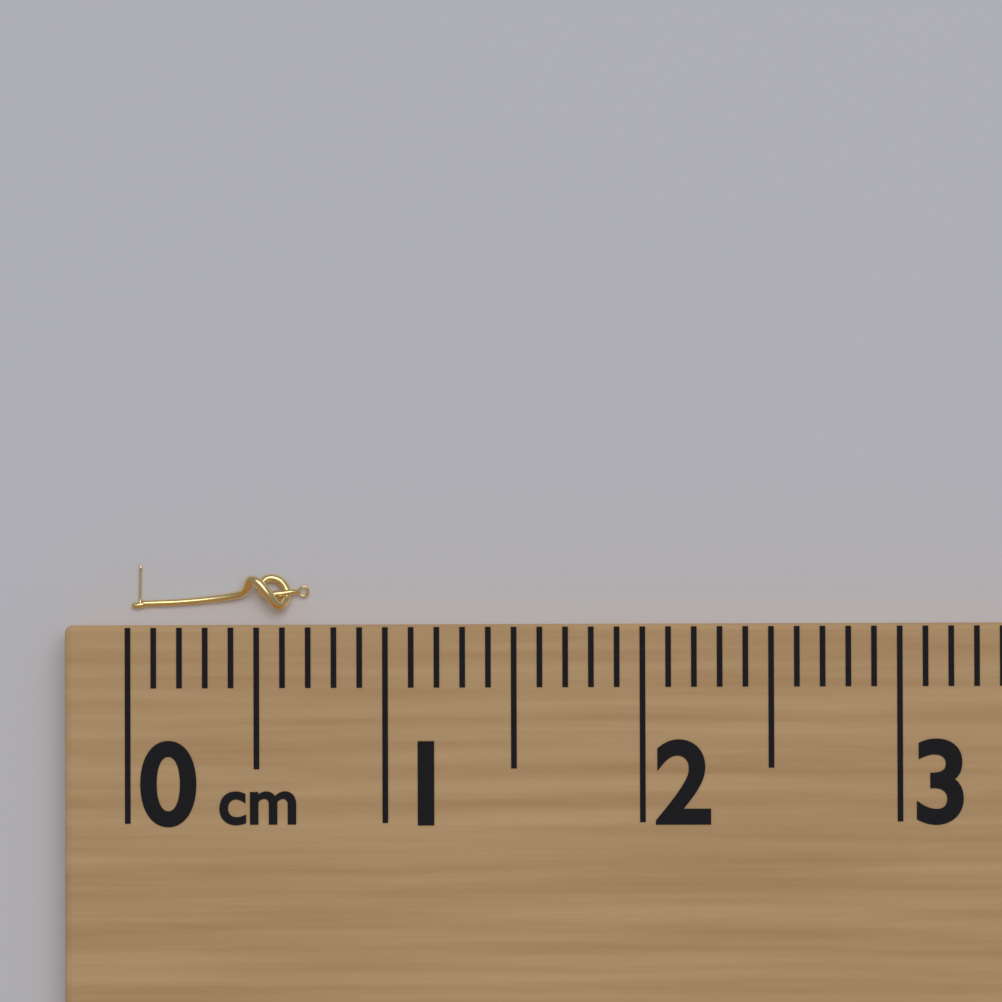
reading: 0.7 cm
